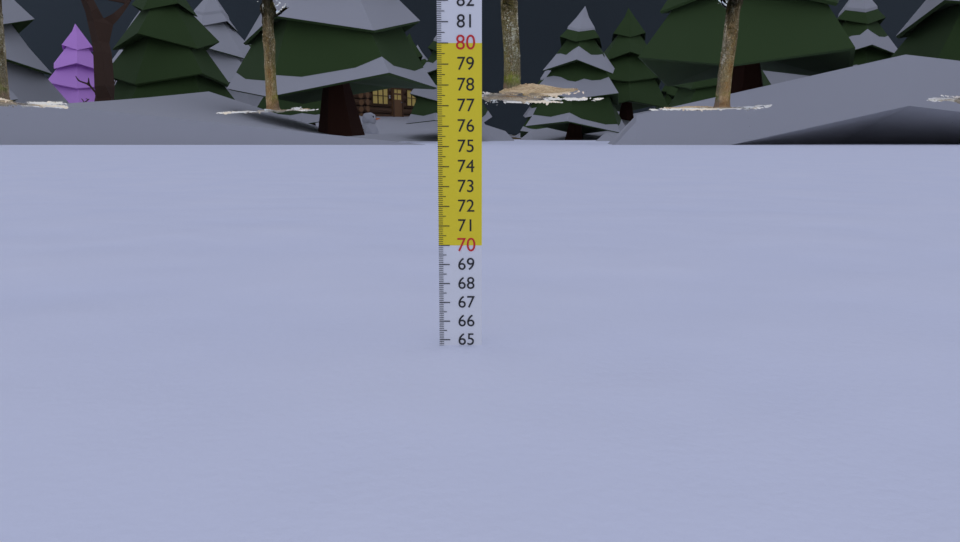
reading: 64.7 cm
